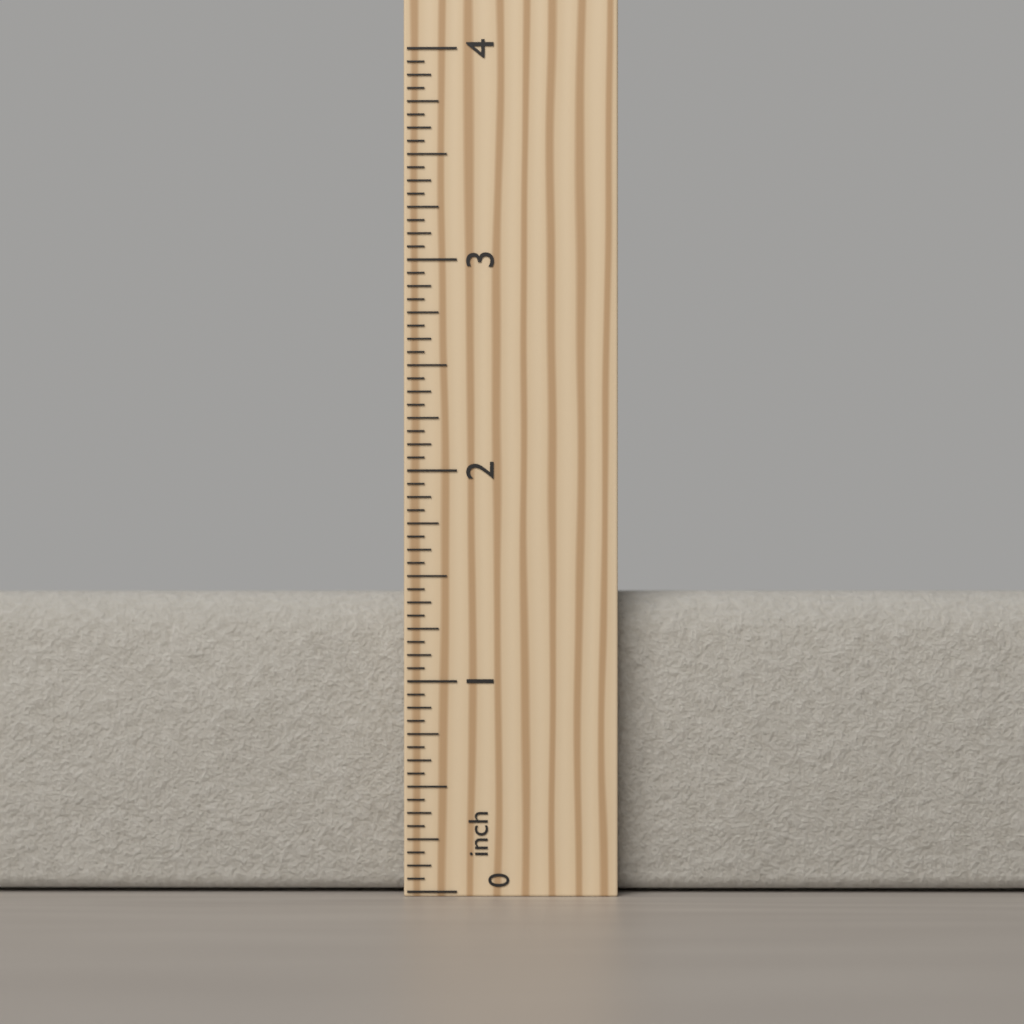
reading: 1.4375 inch
